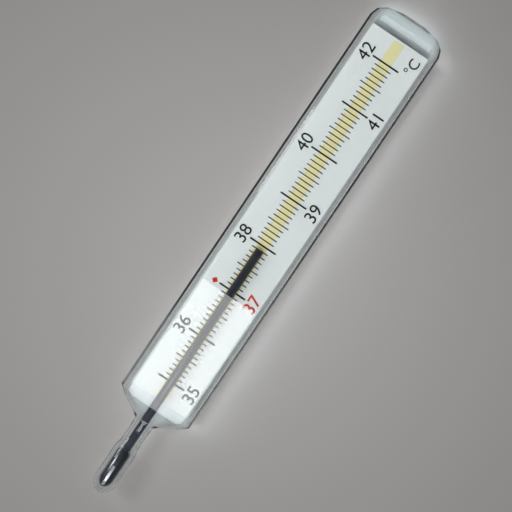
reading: 37.9 °C
